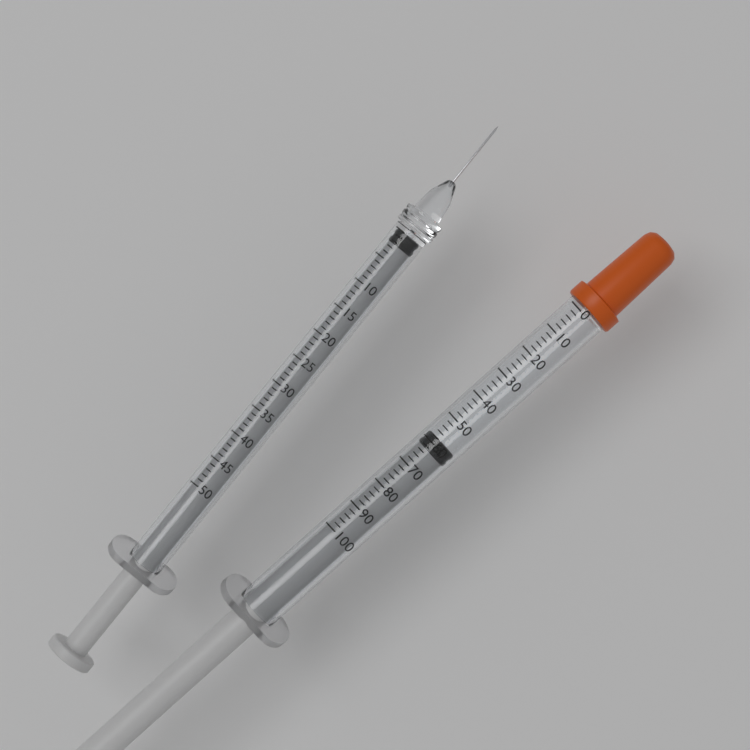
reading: 58 (no unit)
